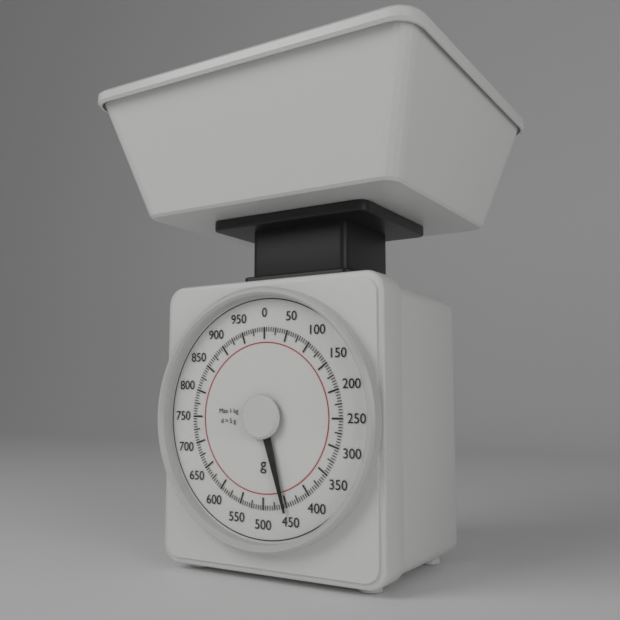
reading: 455 g
